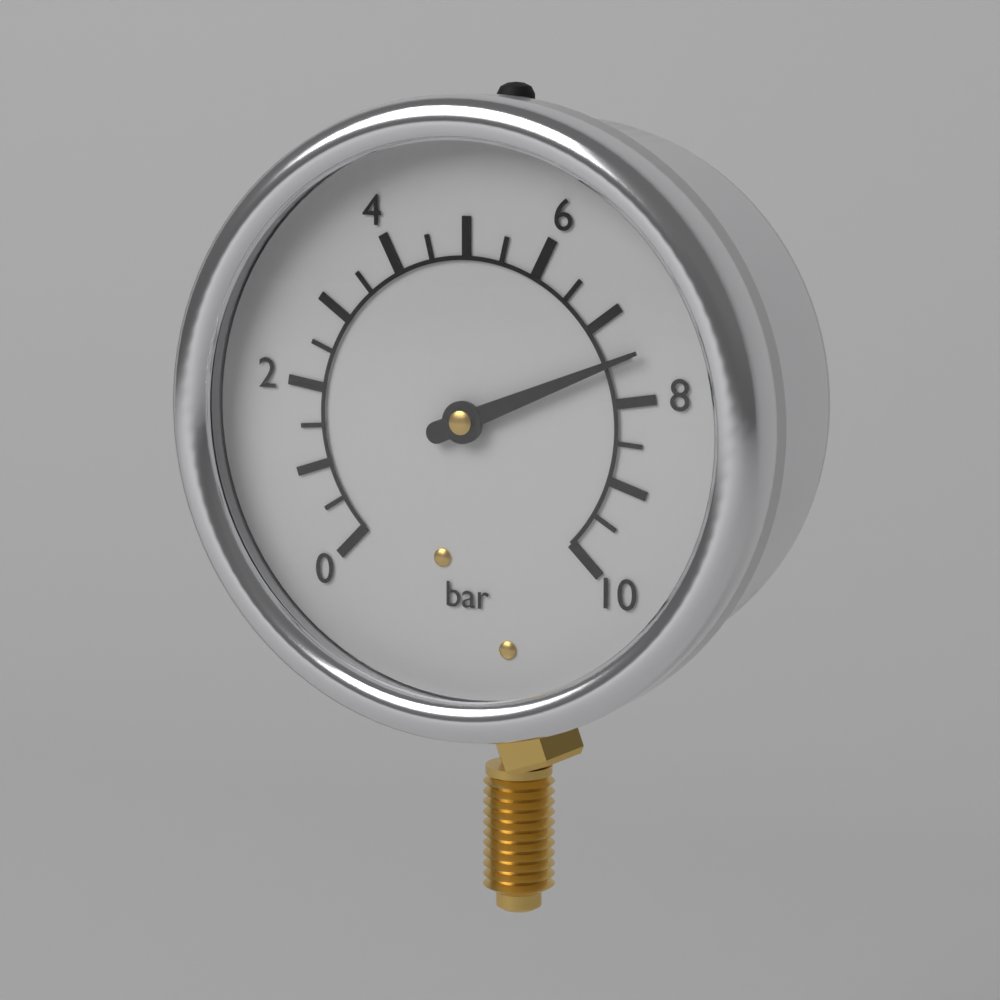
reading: 7.5 bar
